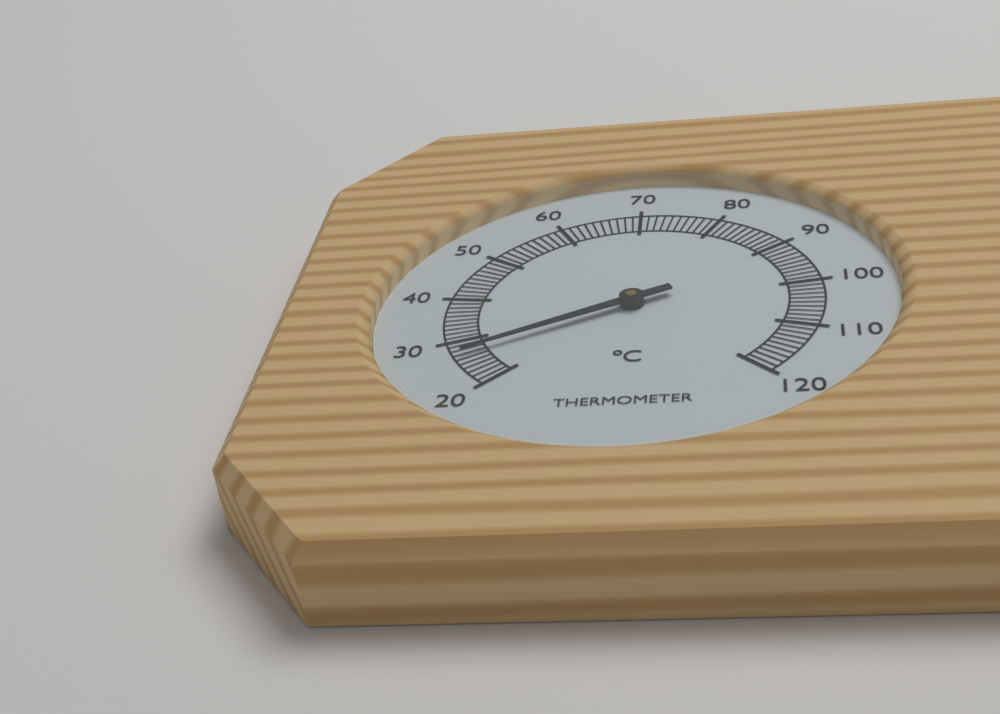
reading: 27 °C
